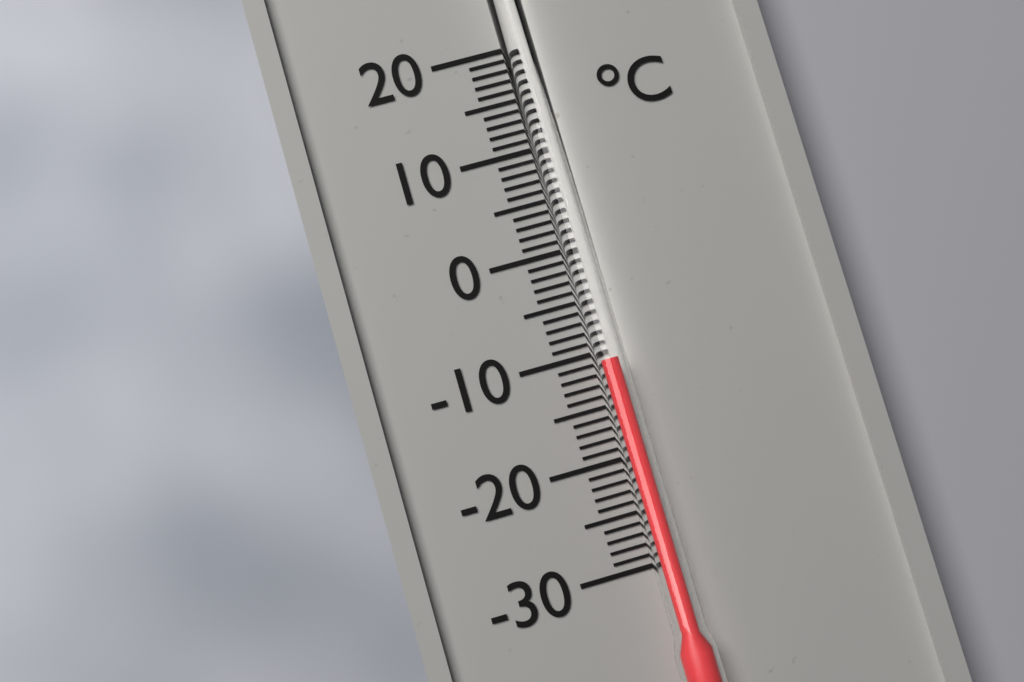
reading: -11 °C
